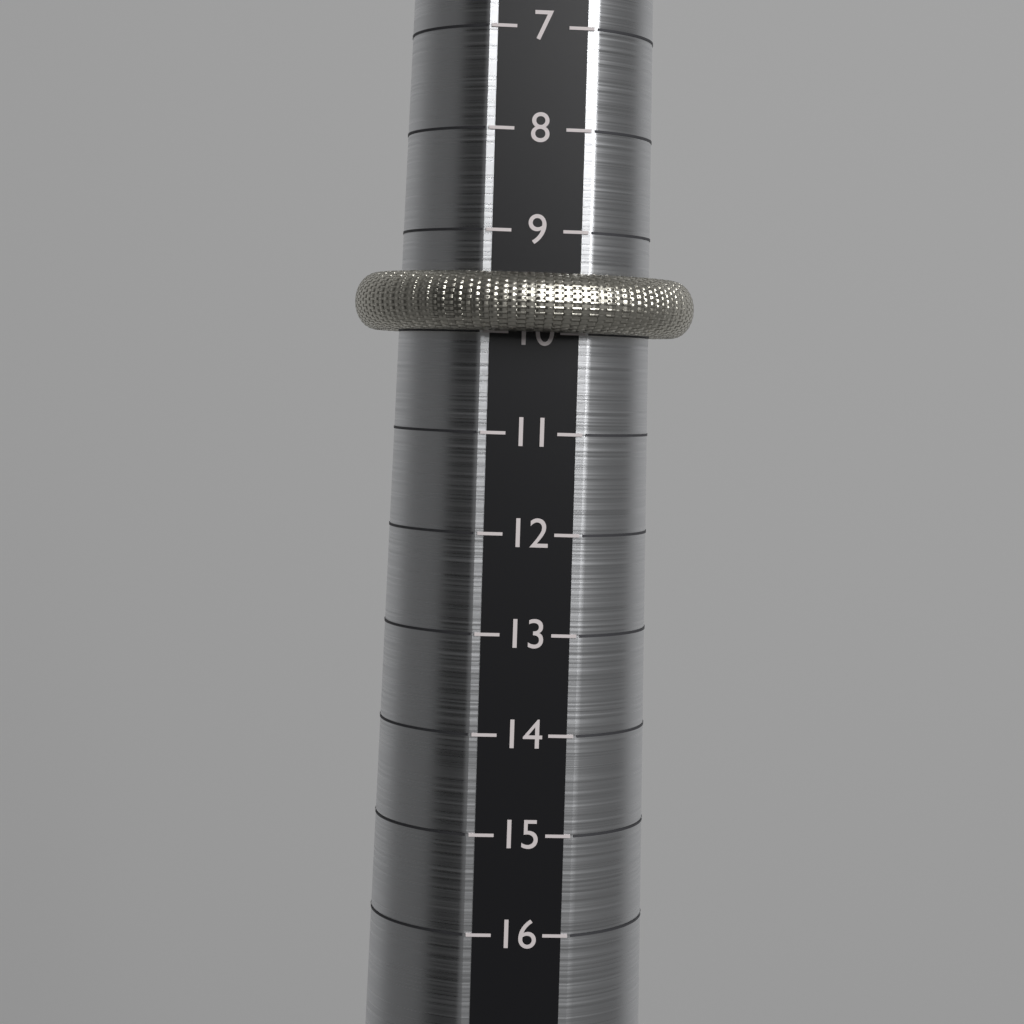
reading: 10 (no unit)
